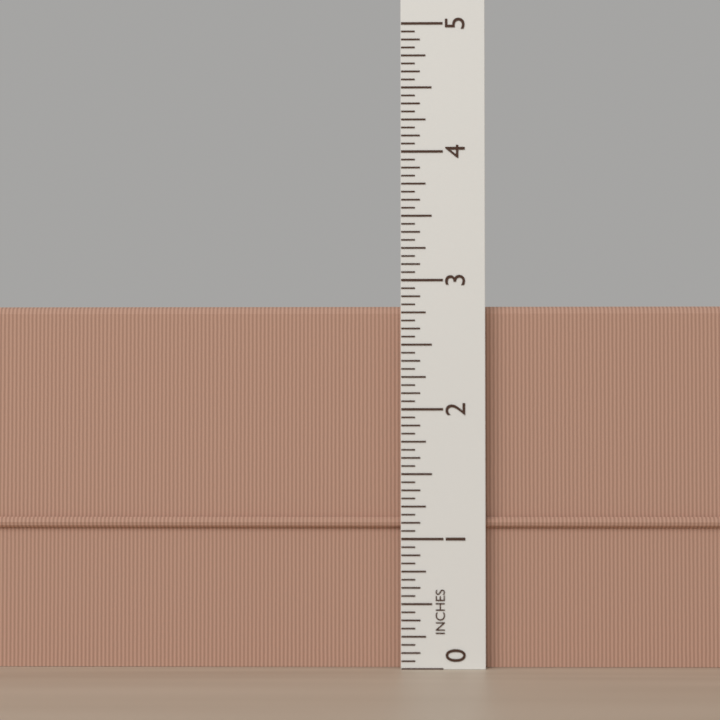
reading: 2.8125 in
